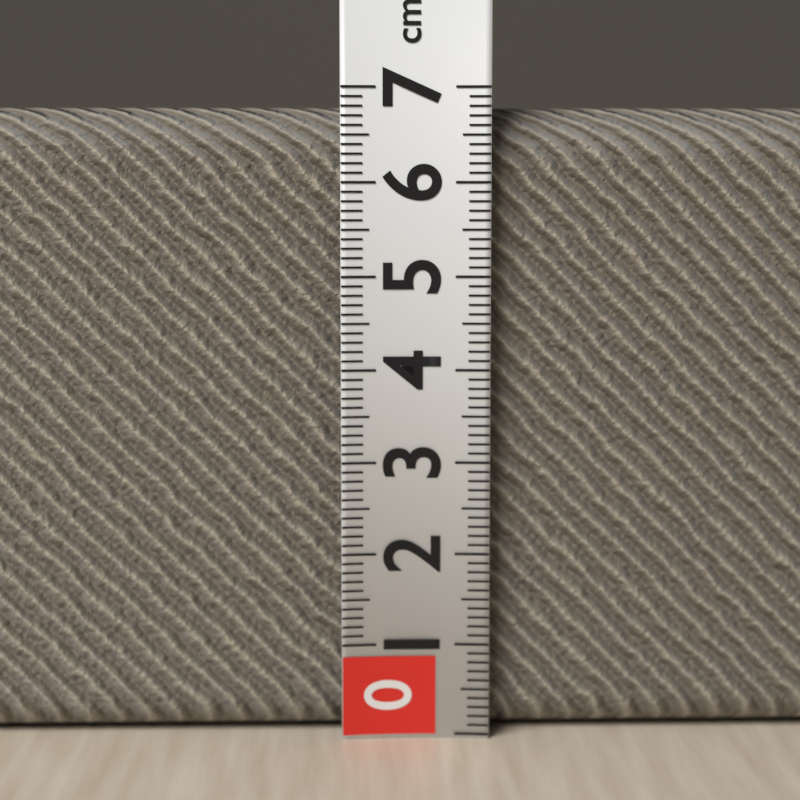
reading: 6.8 cm
